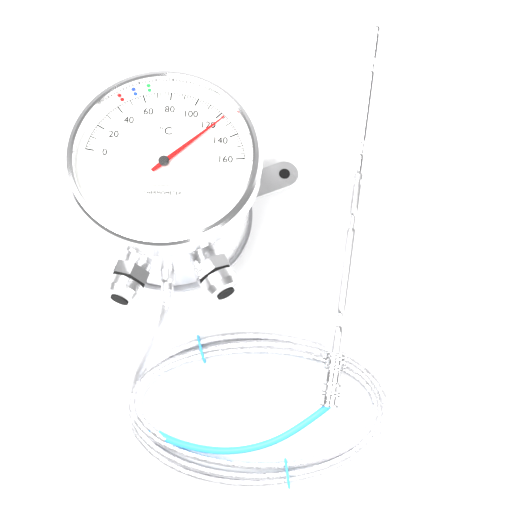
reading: 124 °C
